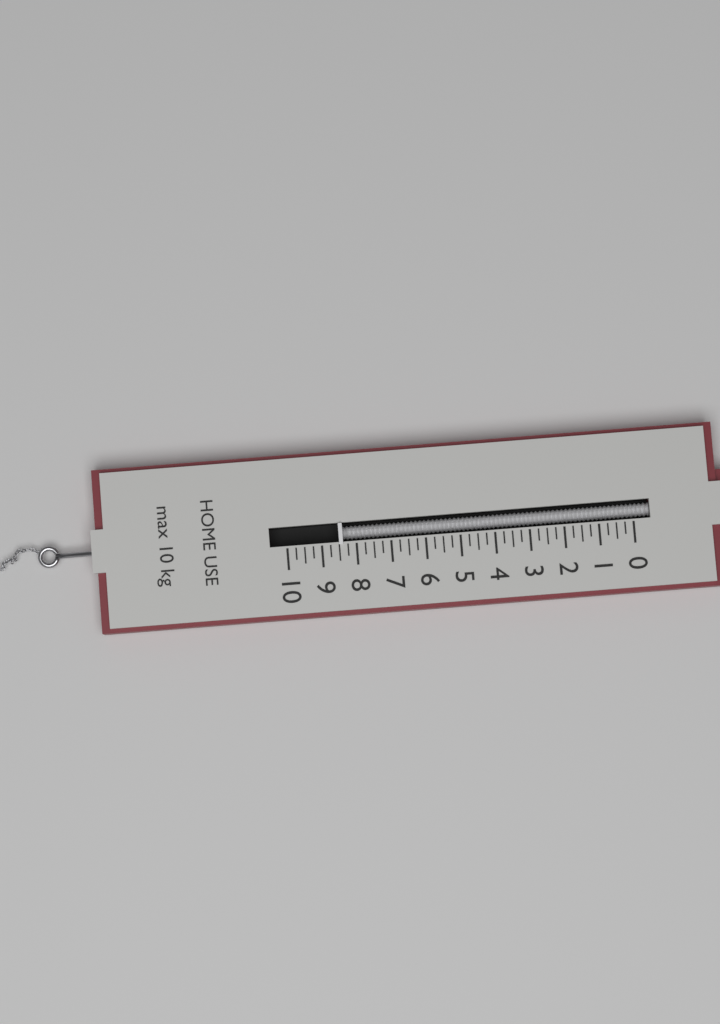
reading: 8.50 kg
